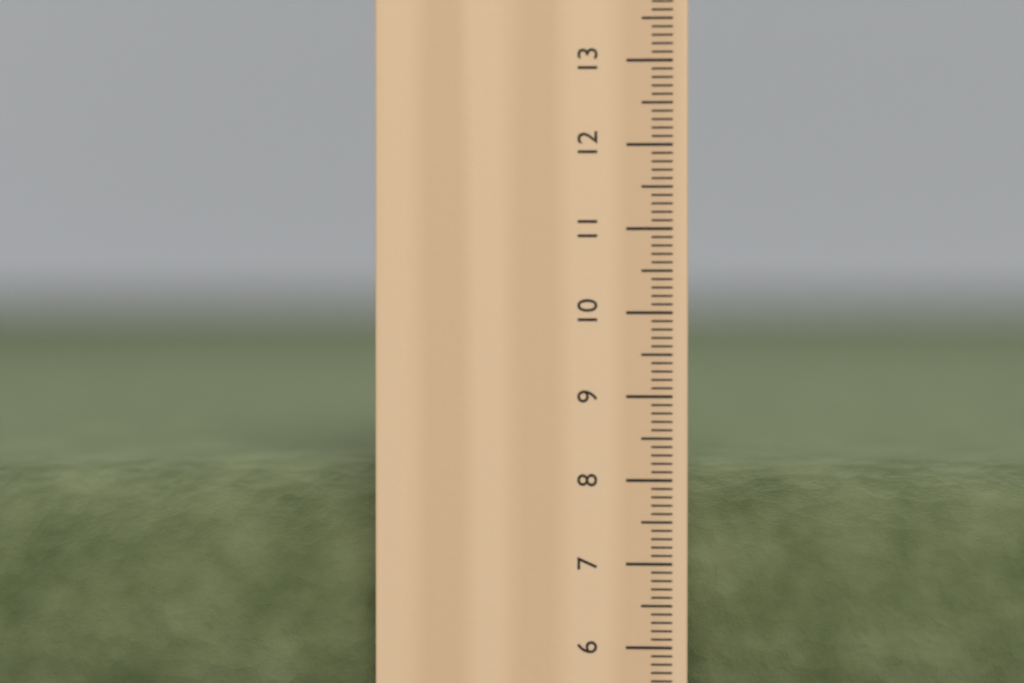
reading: 8.1 cm
